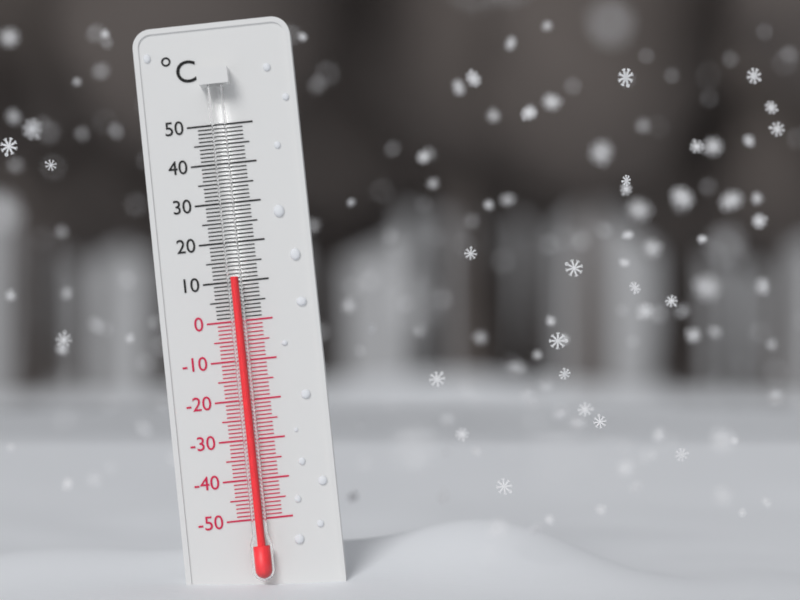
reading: 11 °C
